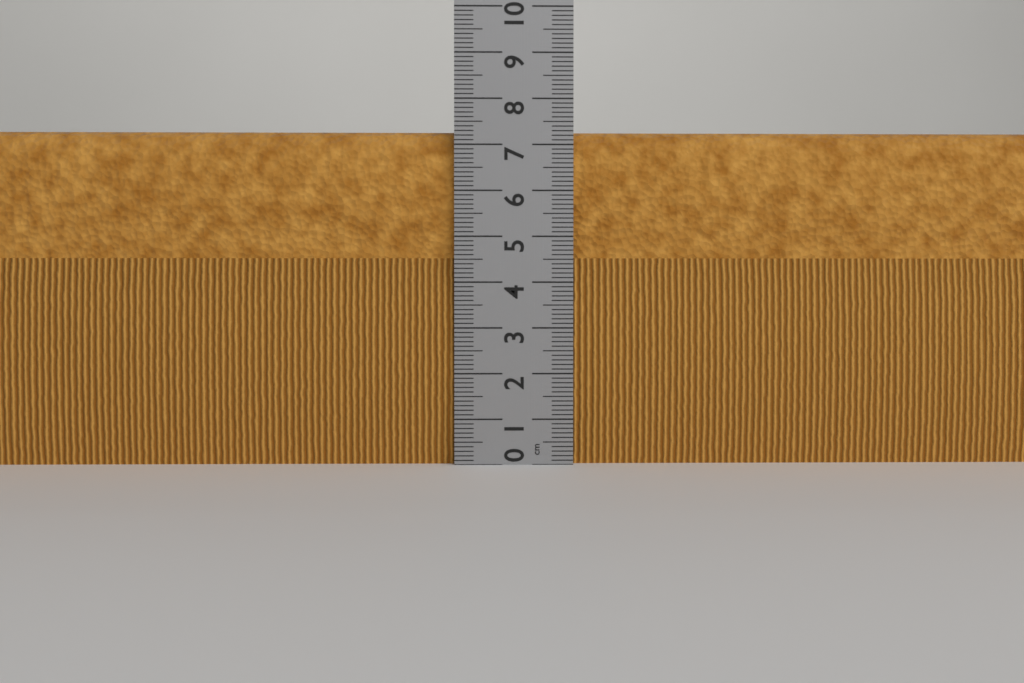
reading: 7.3 cm
